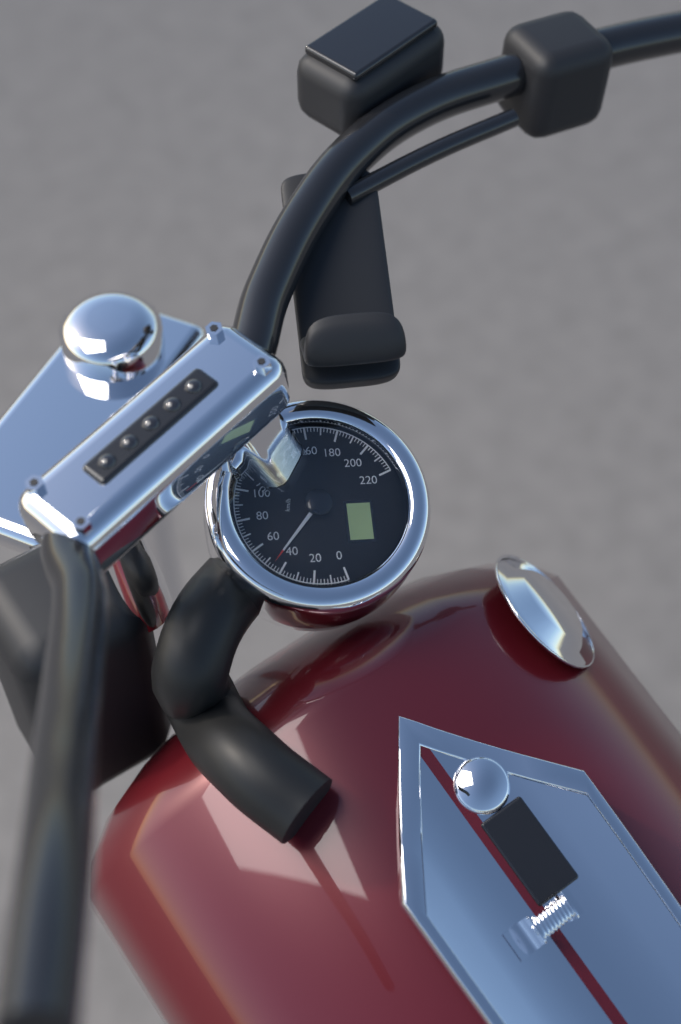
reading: 46 km/h
